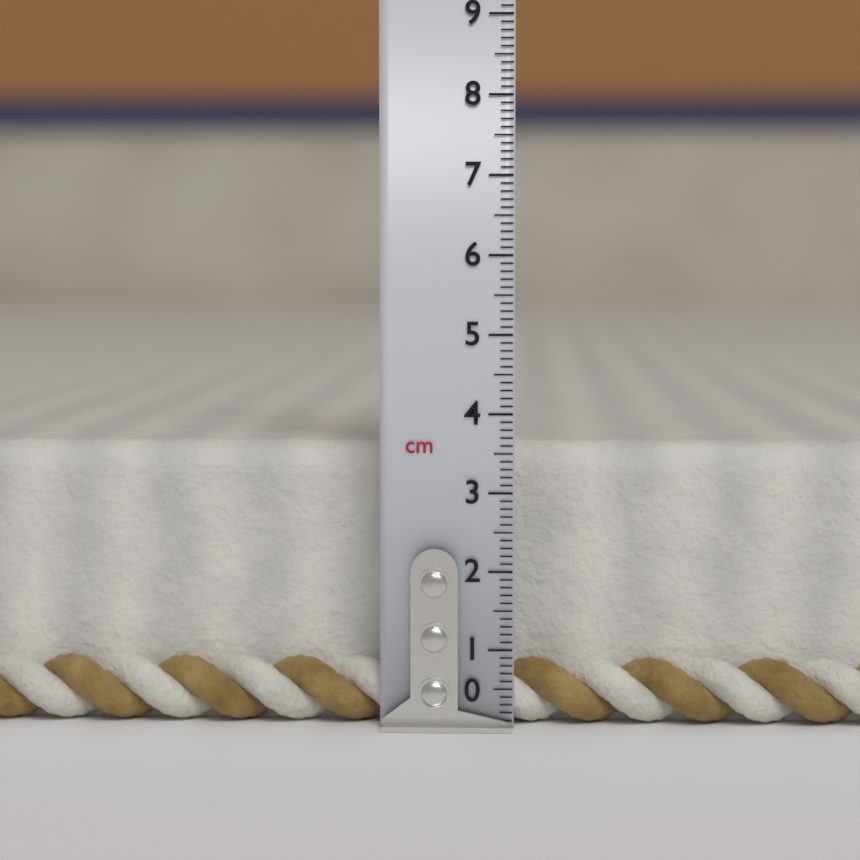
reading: 3.6 cm
